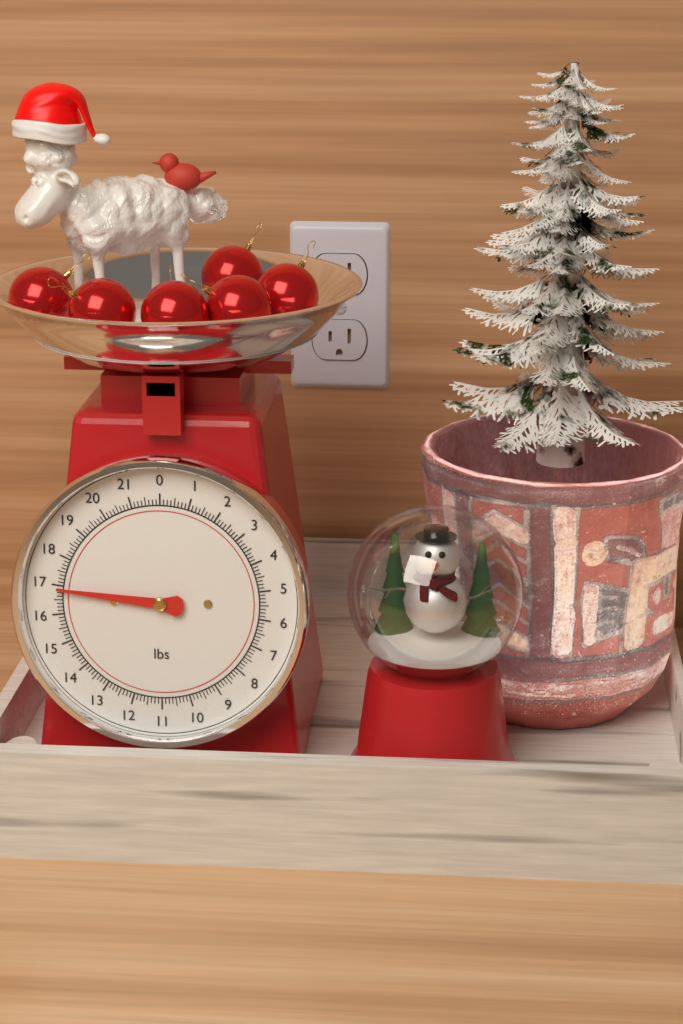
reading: 16.875 lbs
